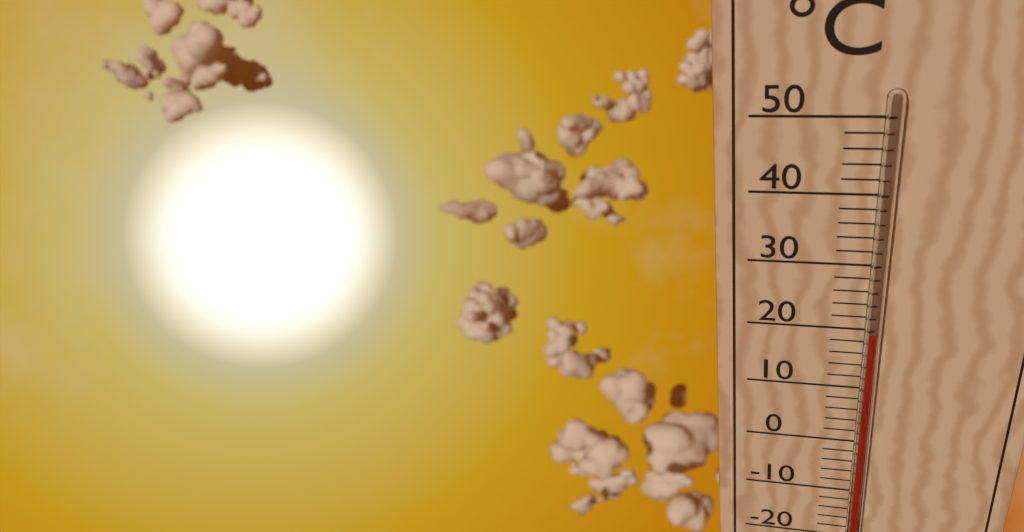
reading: 20 °C
